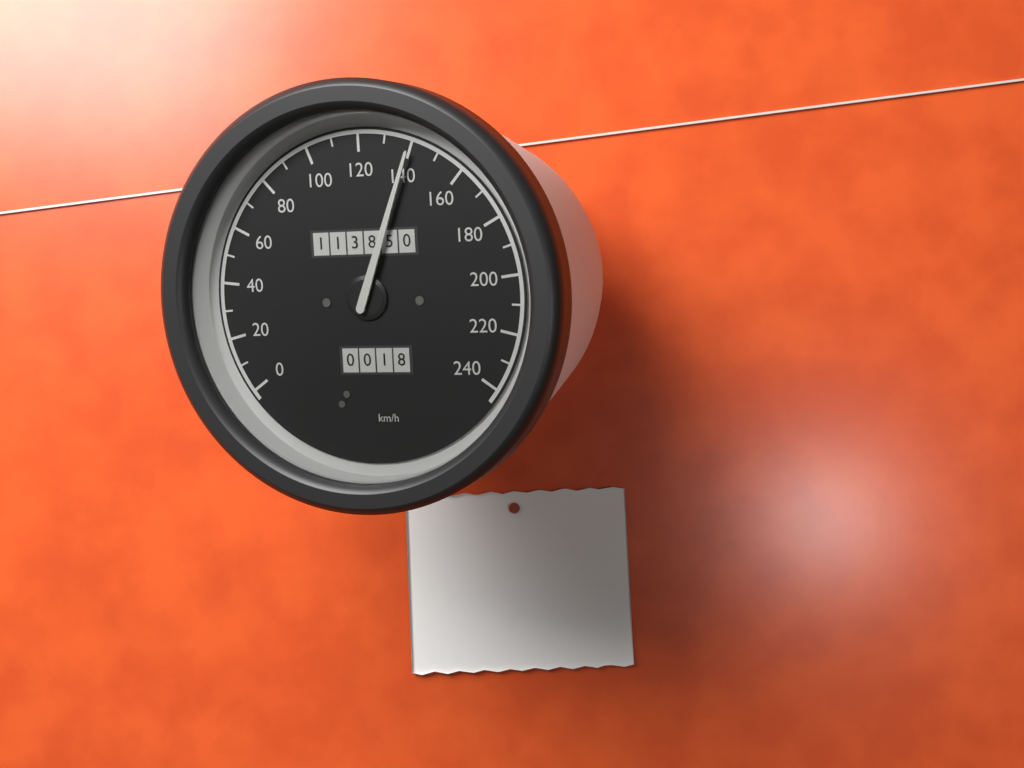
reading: 140 km/h
